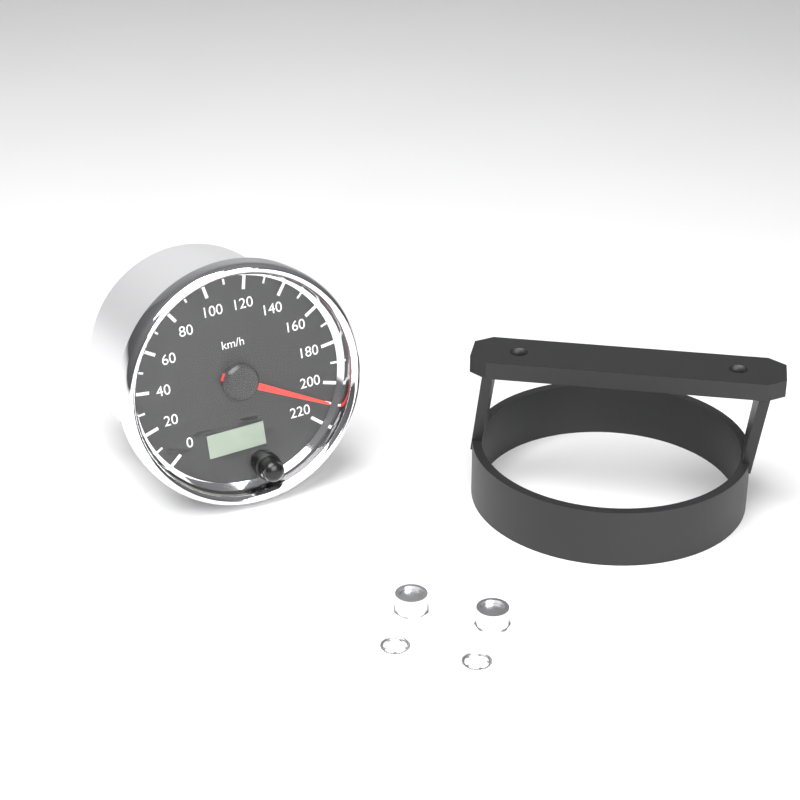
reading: 210 km/h
